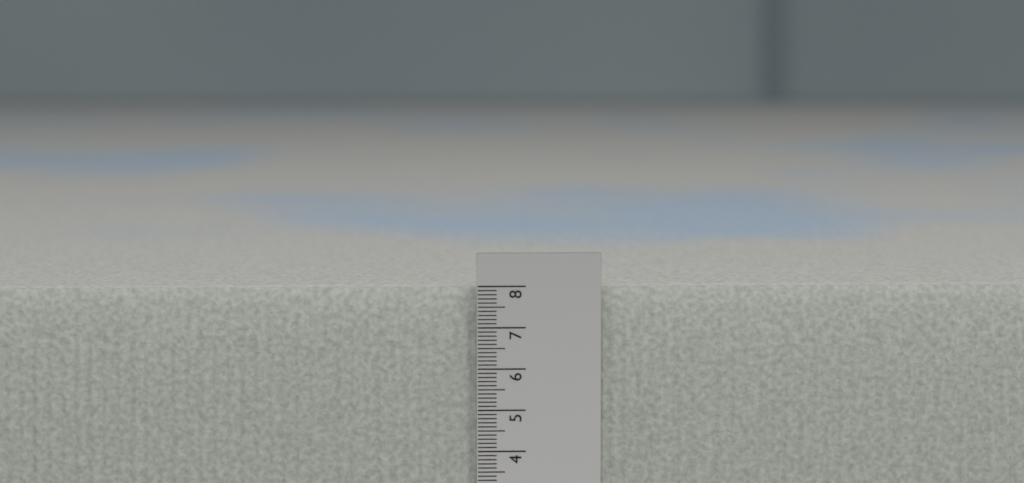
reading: 7.9 (no unit)
